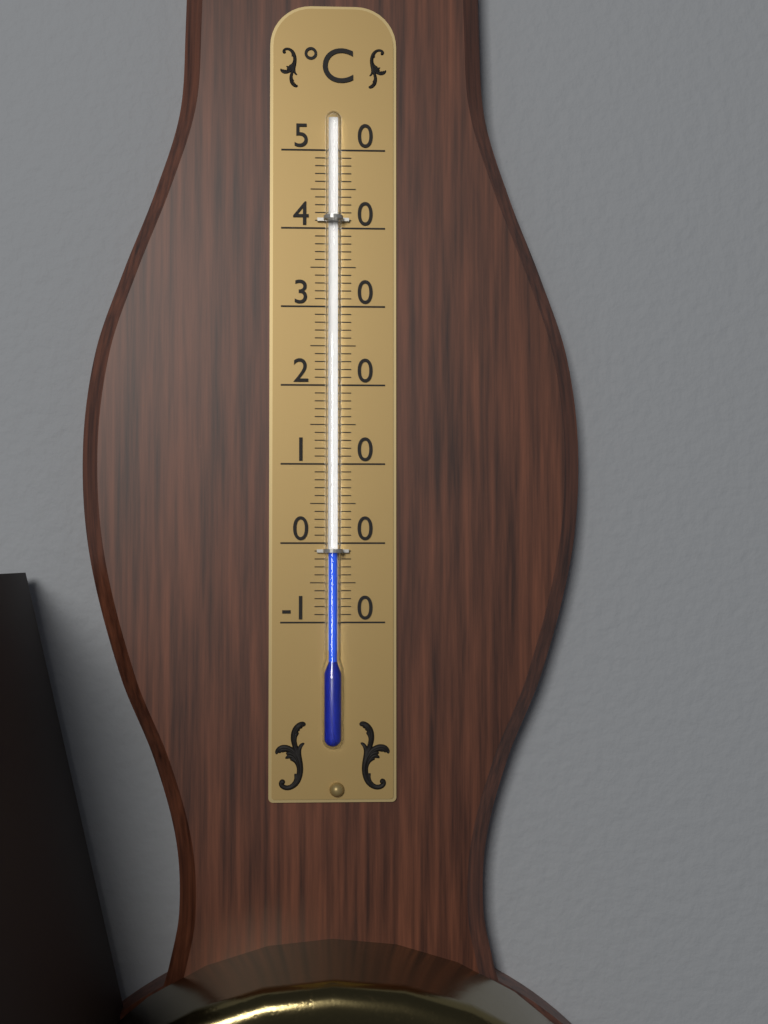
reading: -1 °C
